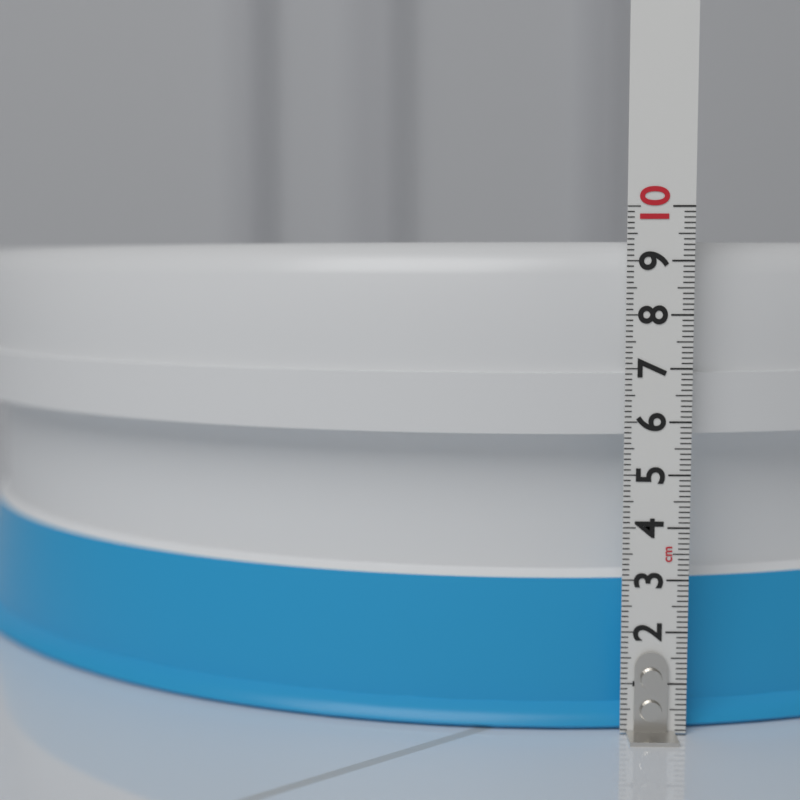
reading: 9.4 cm
